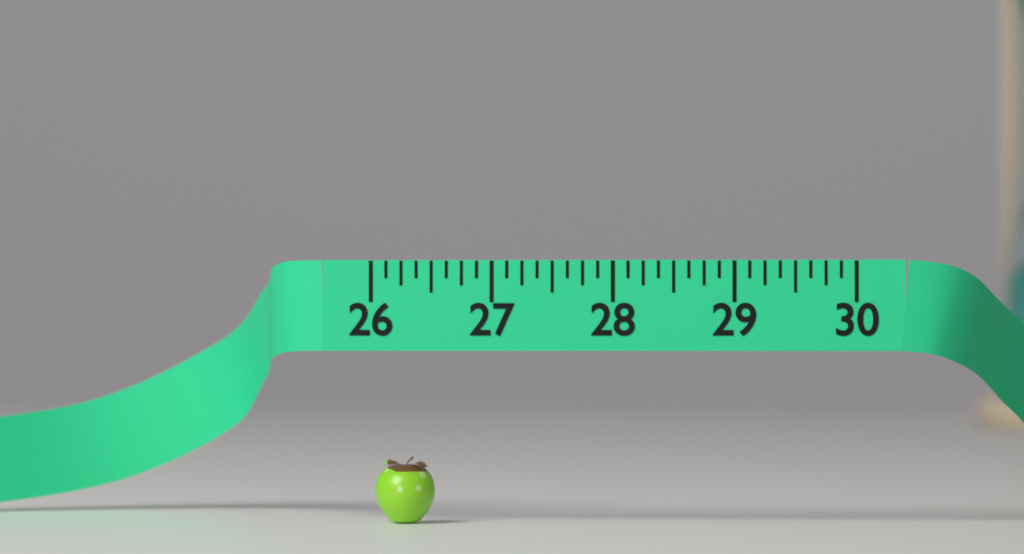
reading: 26.500 (no unit)
